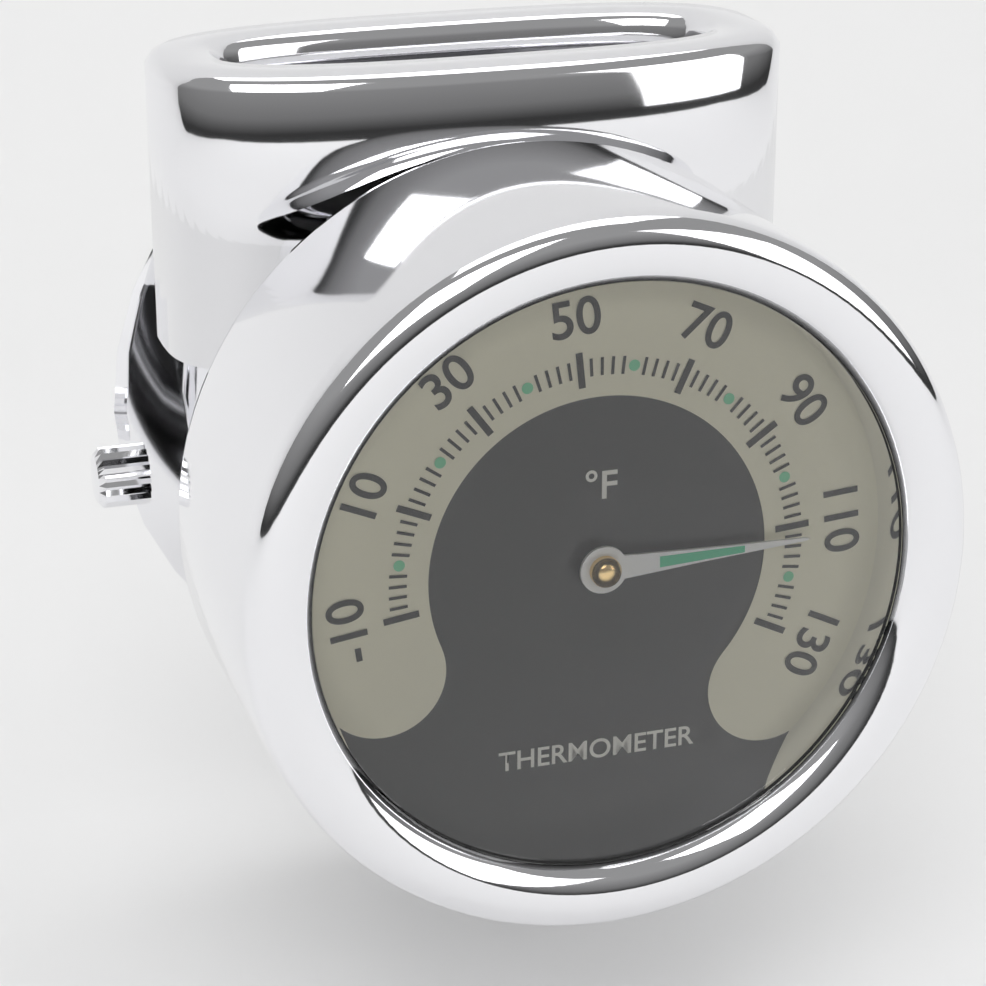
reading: 112 °F
